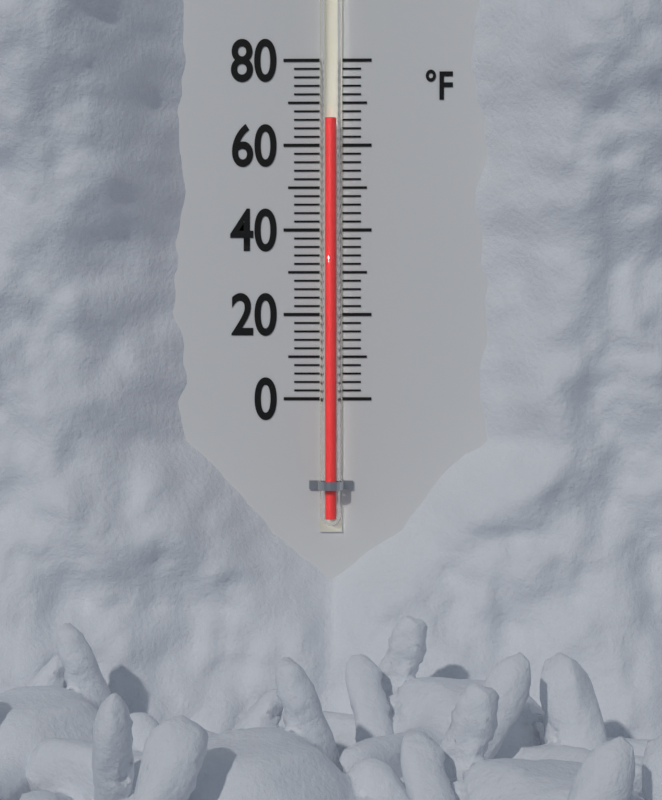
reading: 66 °F
